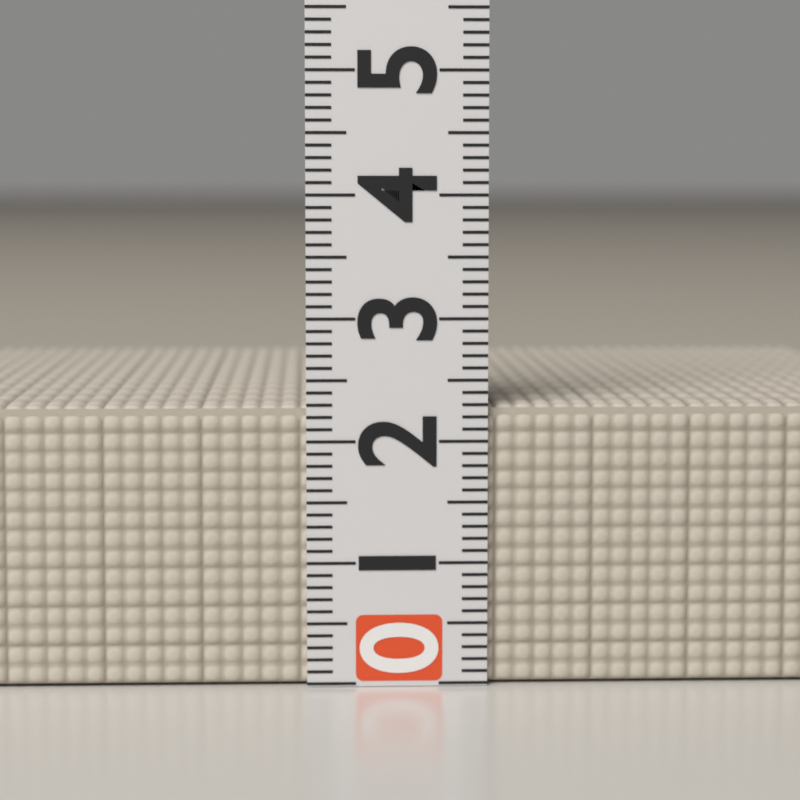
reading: 2.3 (no unit)
